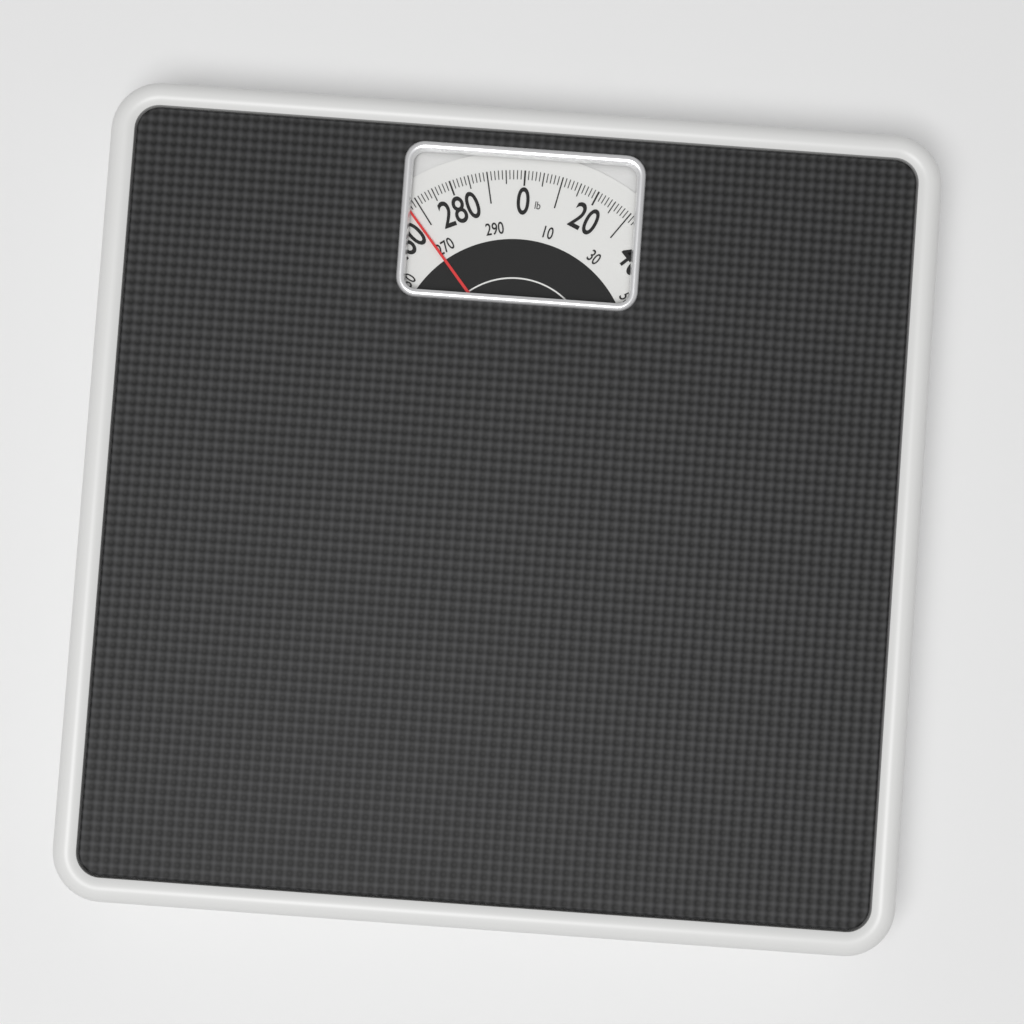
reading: 267 lb
